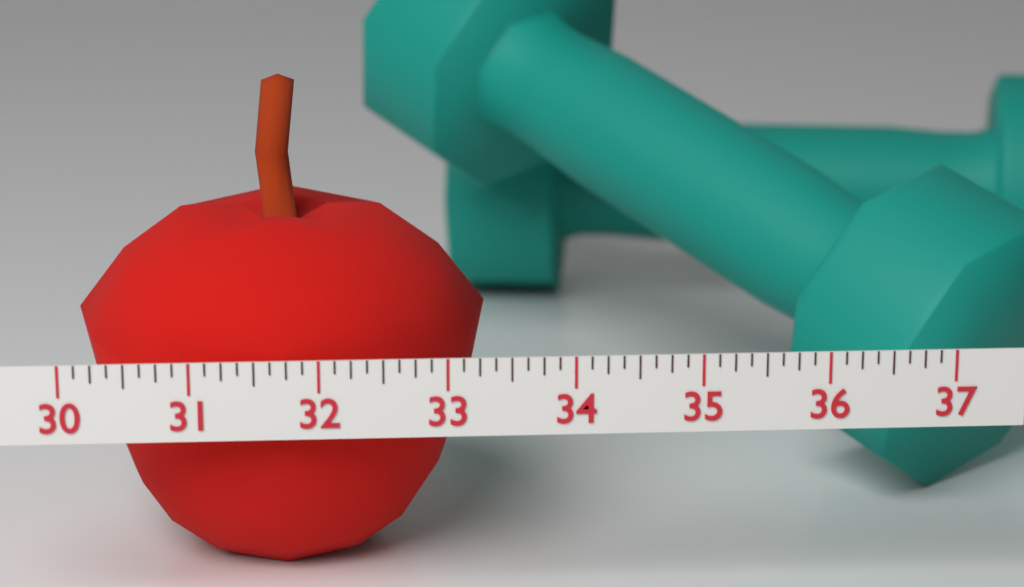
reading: 33.375 (no unit)
